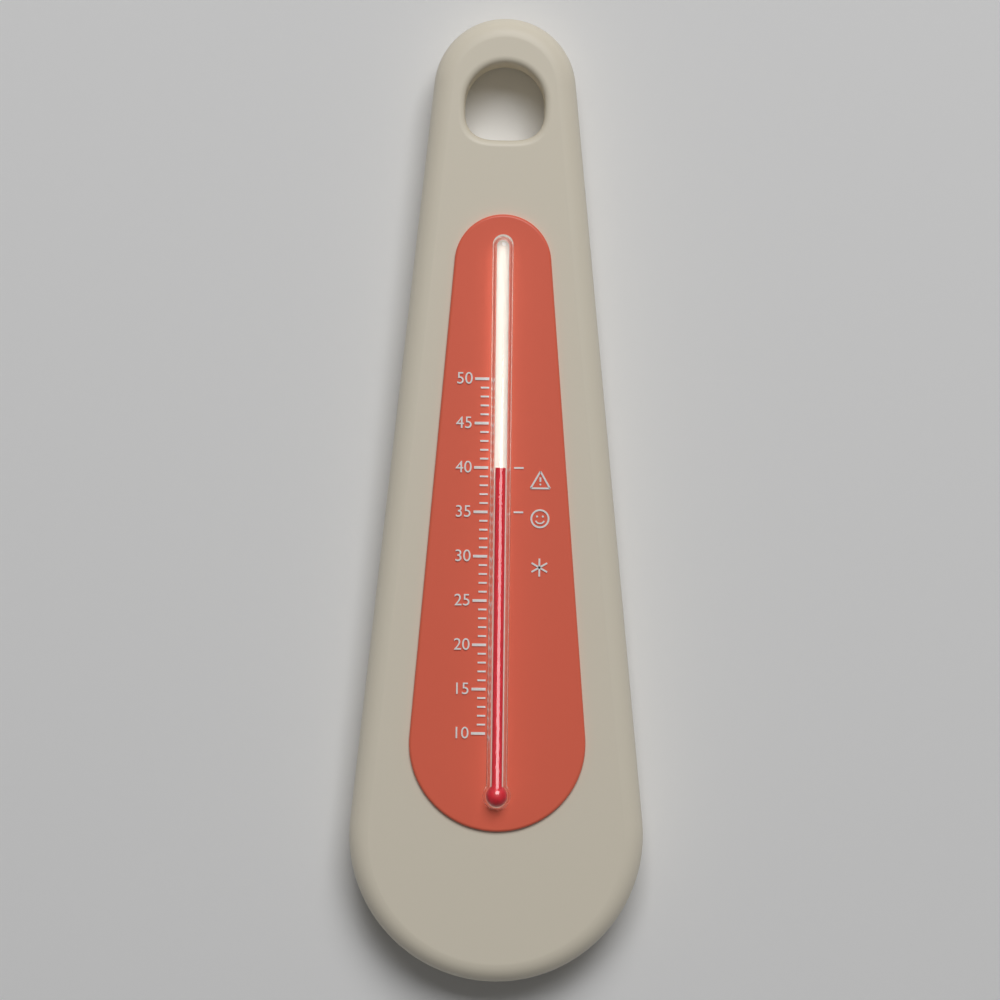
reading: 40 (no unit)
